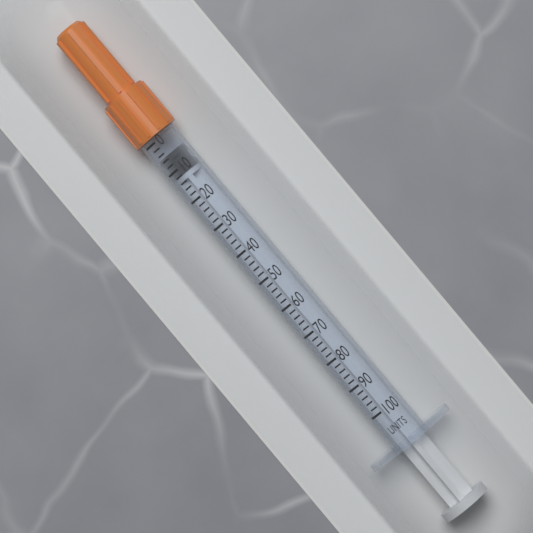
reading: 5 units
